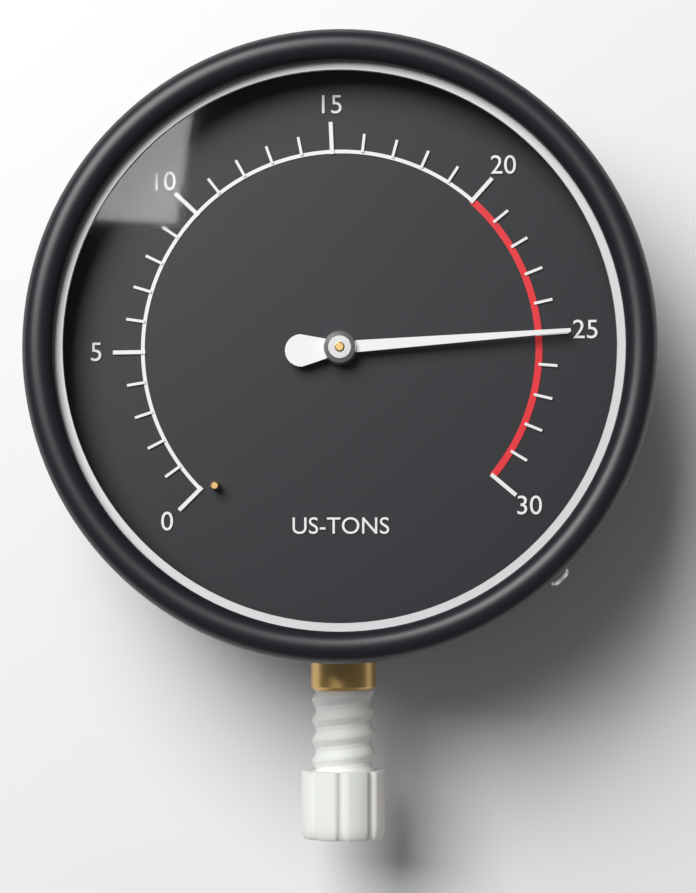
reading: 25 US-TONS
